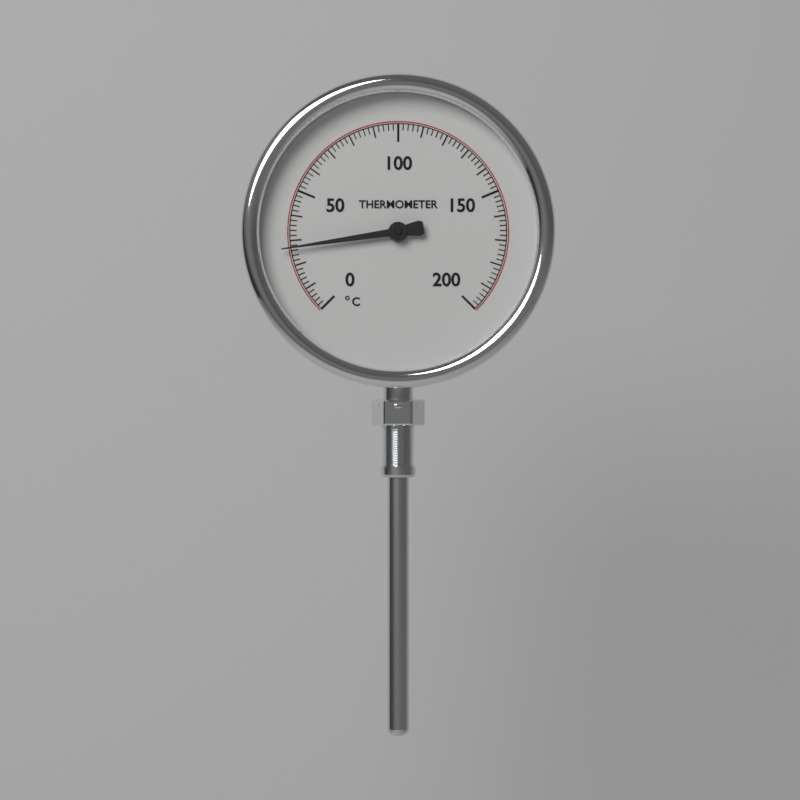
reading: 27 °C
